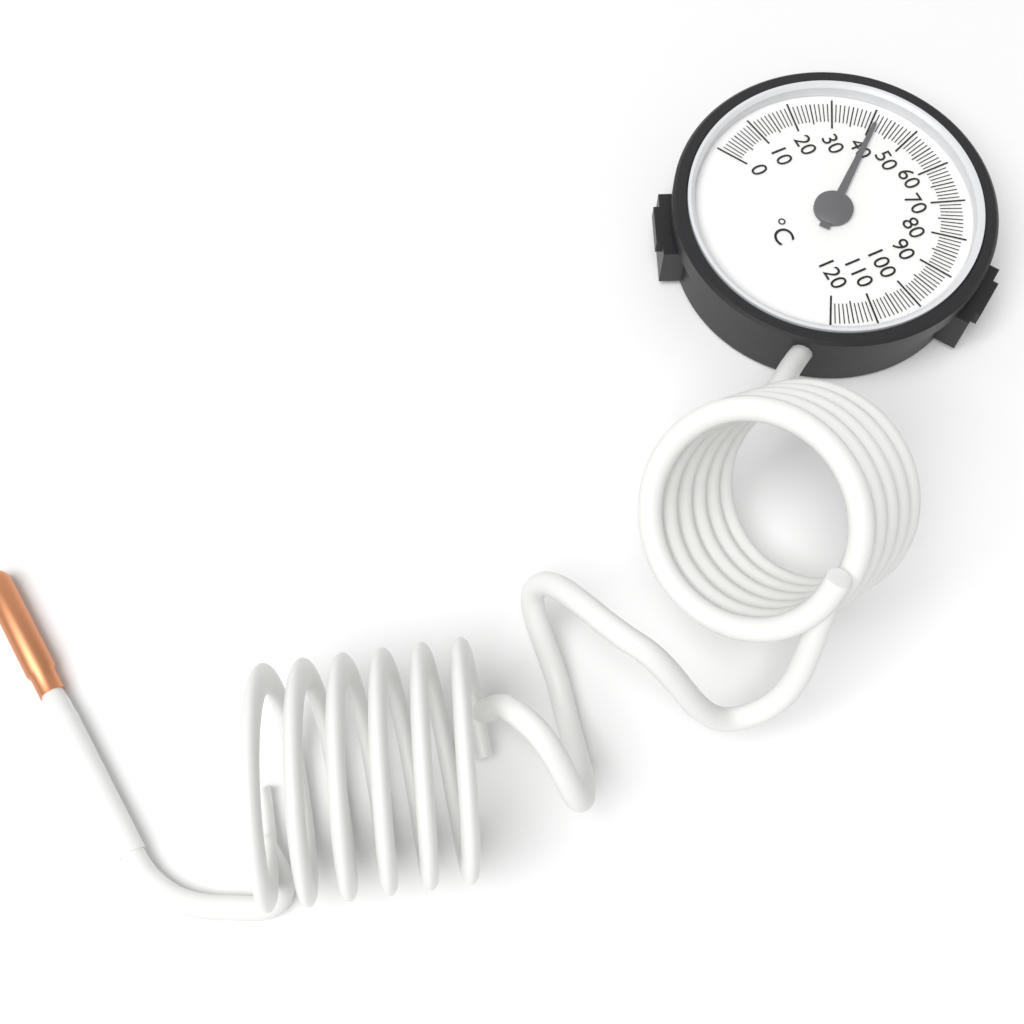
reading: 41 °C
